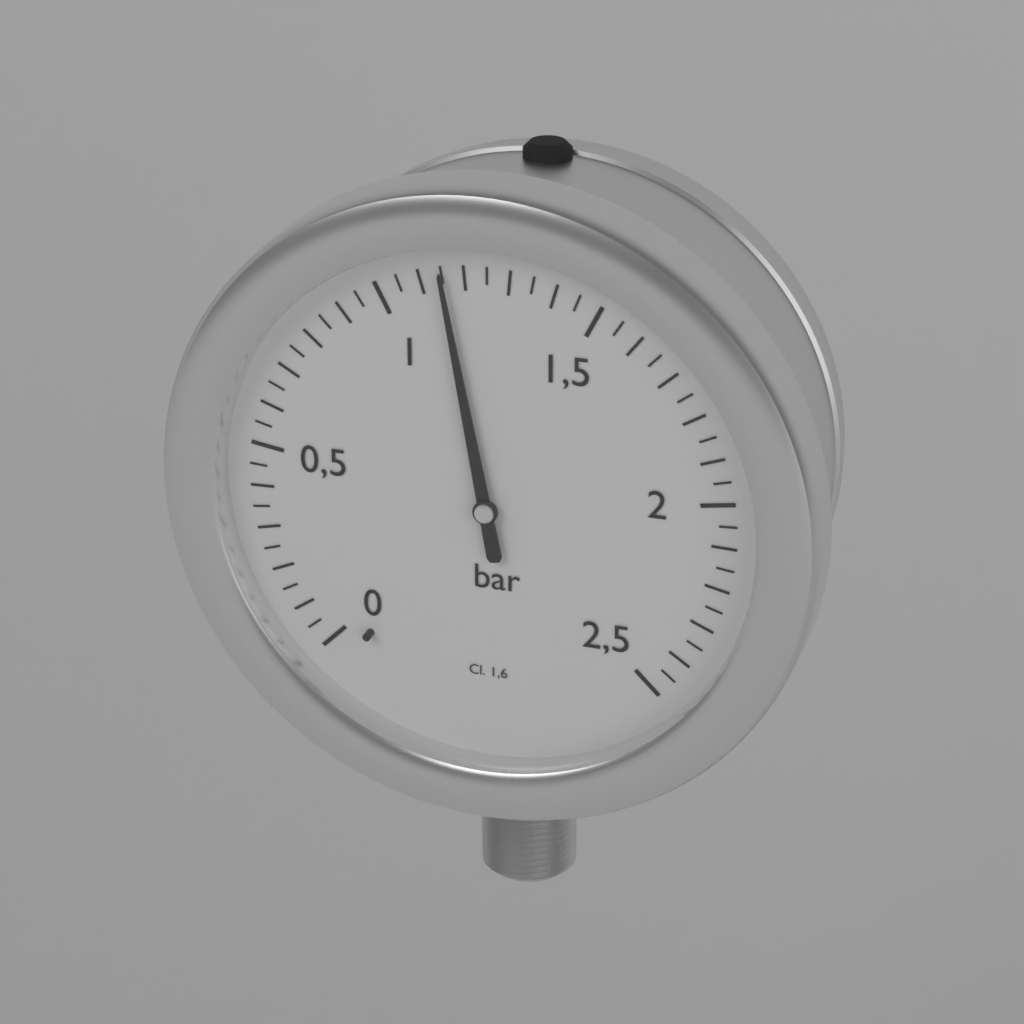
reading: 1.15 bar
